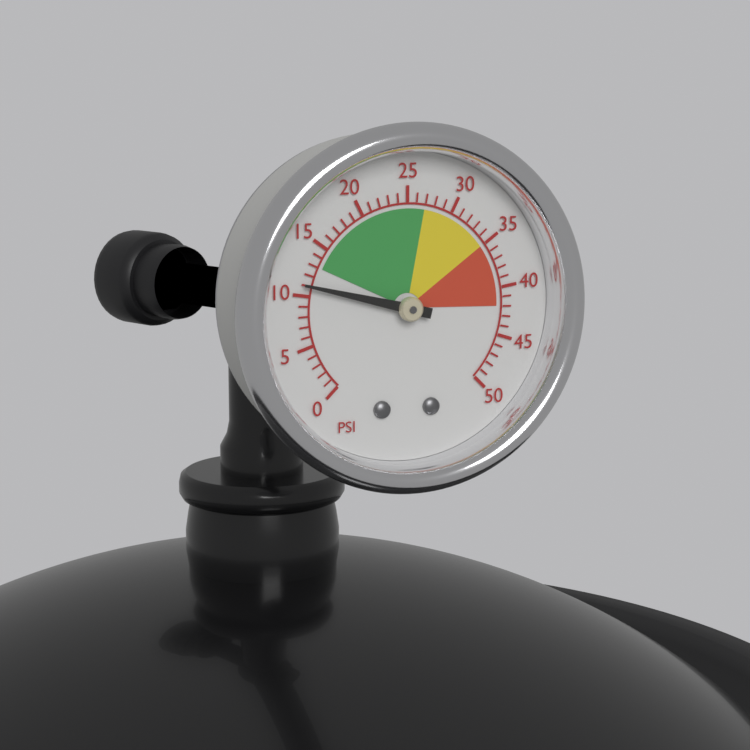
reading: 11 psi
